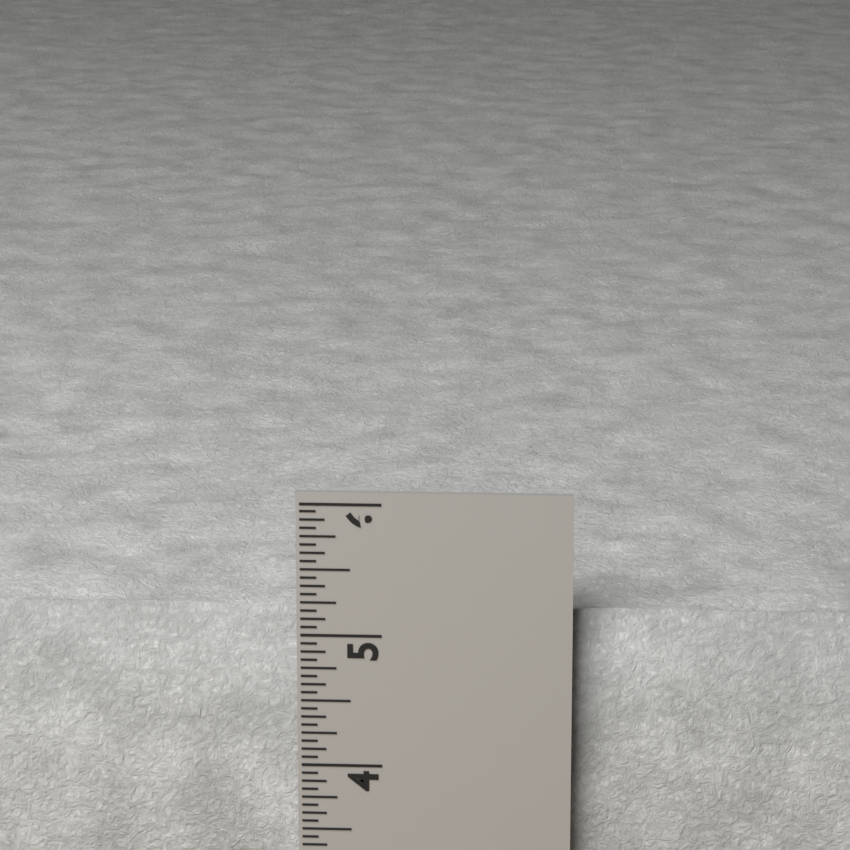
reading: 5.1875 in
